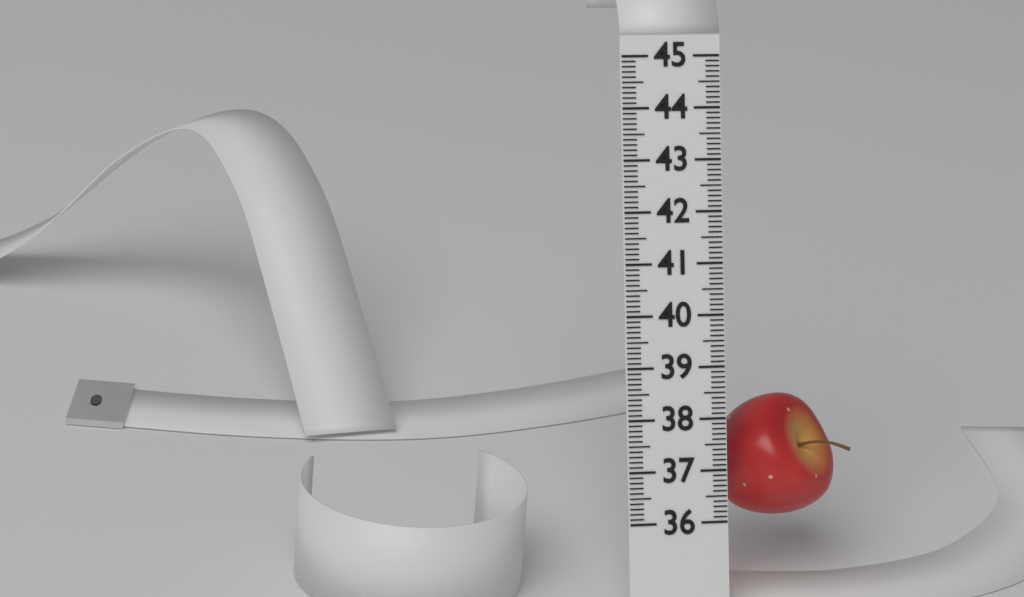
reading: 38.4 (no unit)
